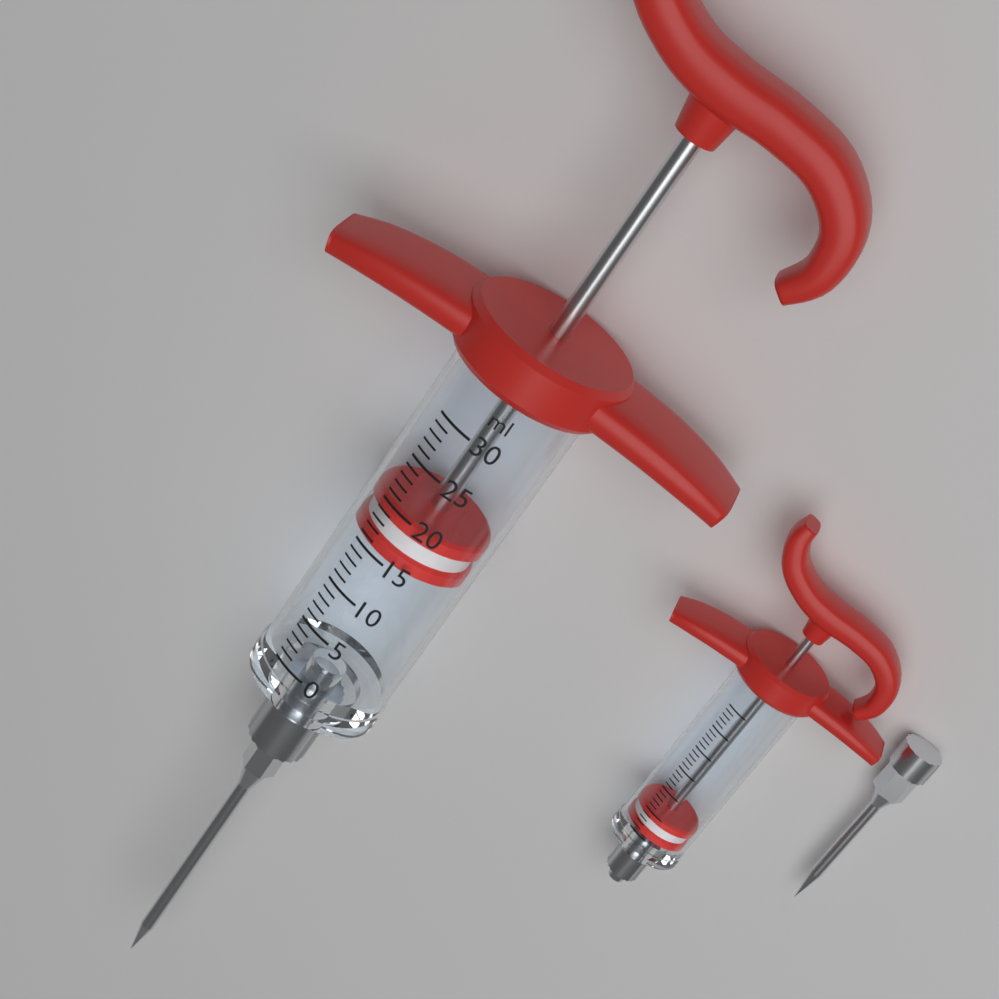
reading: 15 ml
